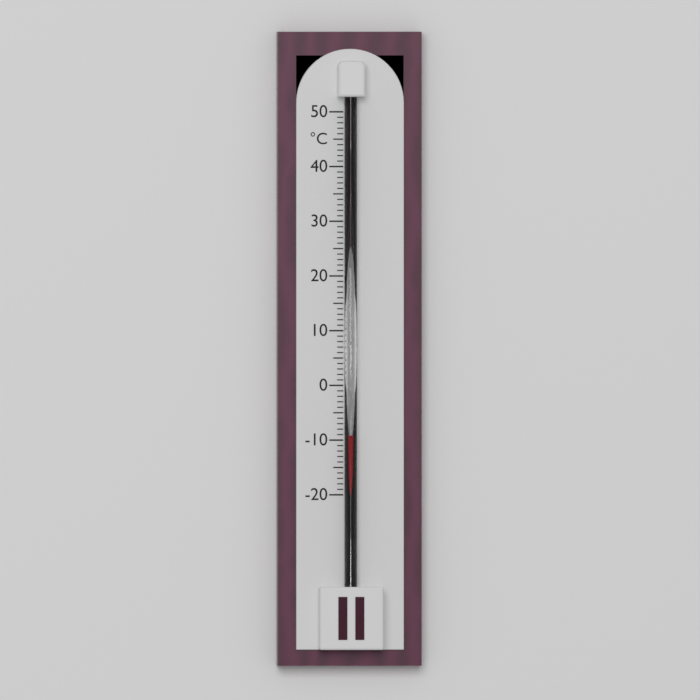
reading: -9 °C
